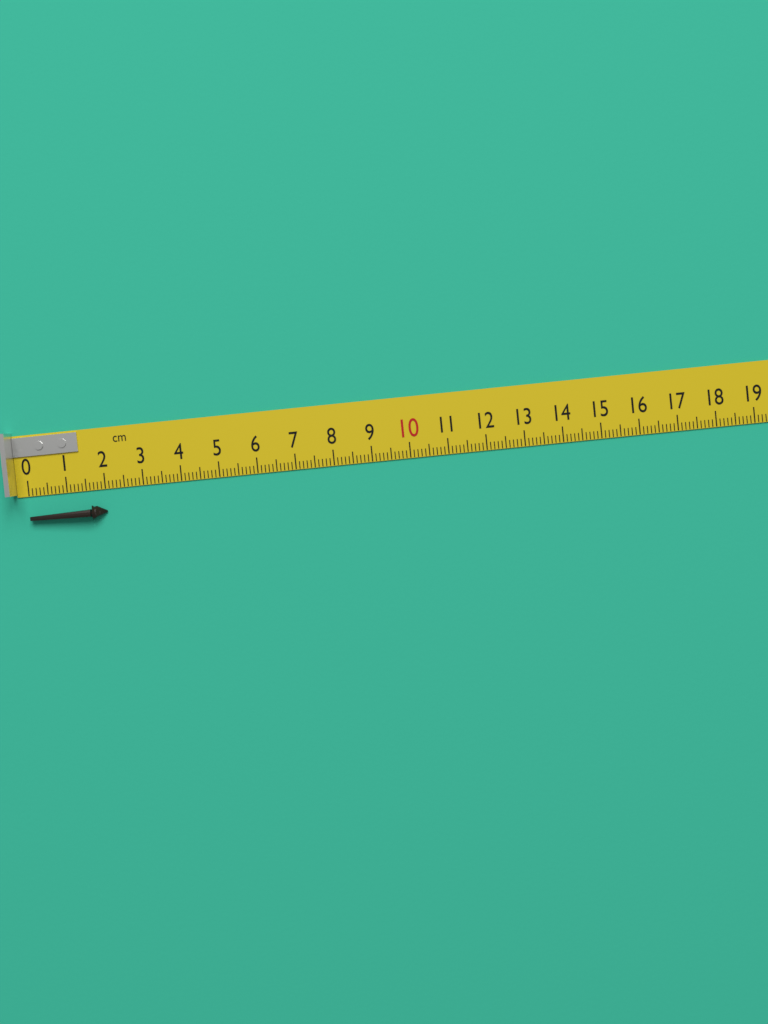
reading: 2.0 cm
